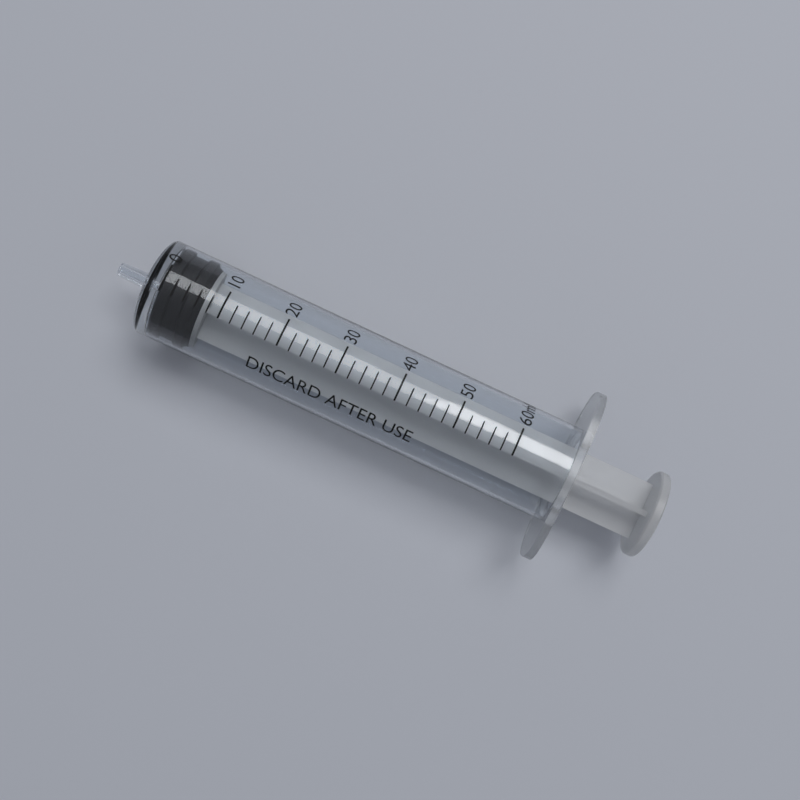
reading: 0 ml
